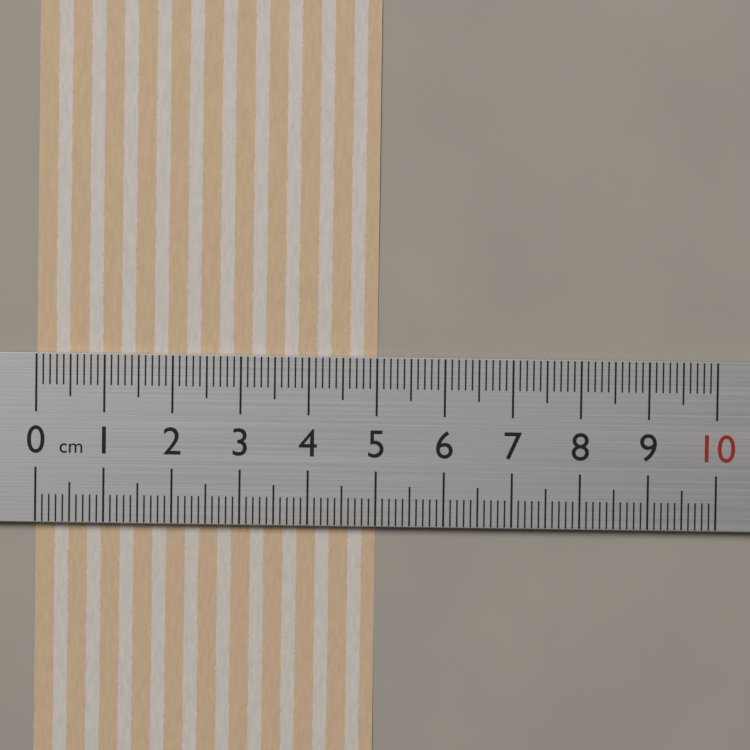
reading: 5.0 cm
